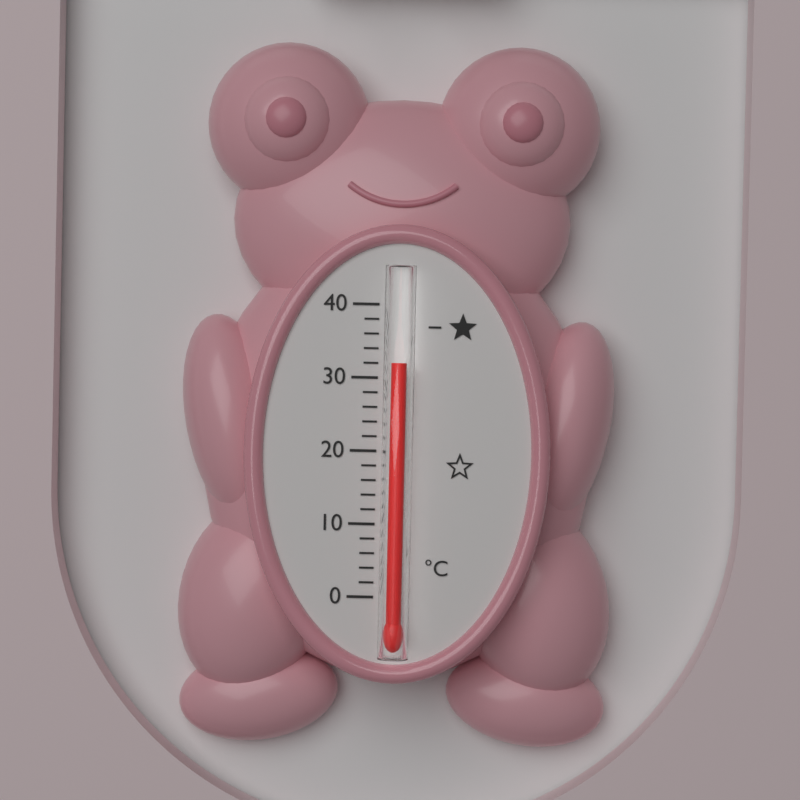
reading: 32 °C
